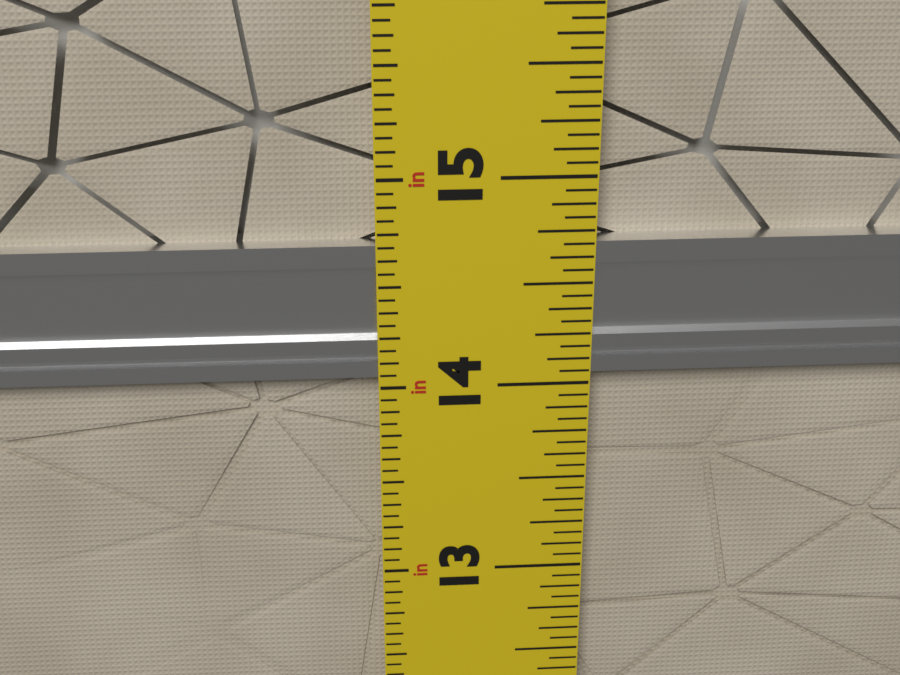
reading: 14.6875 in
